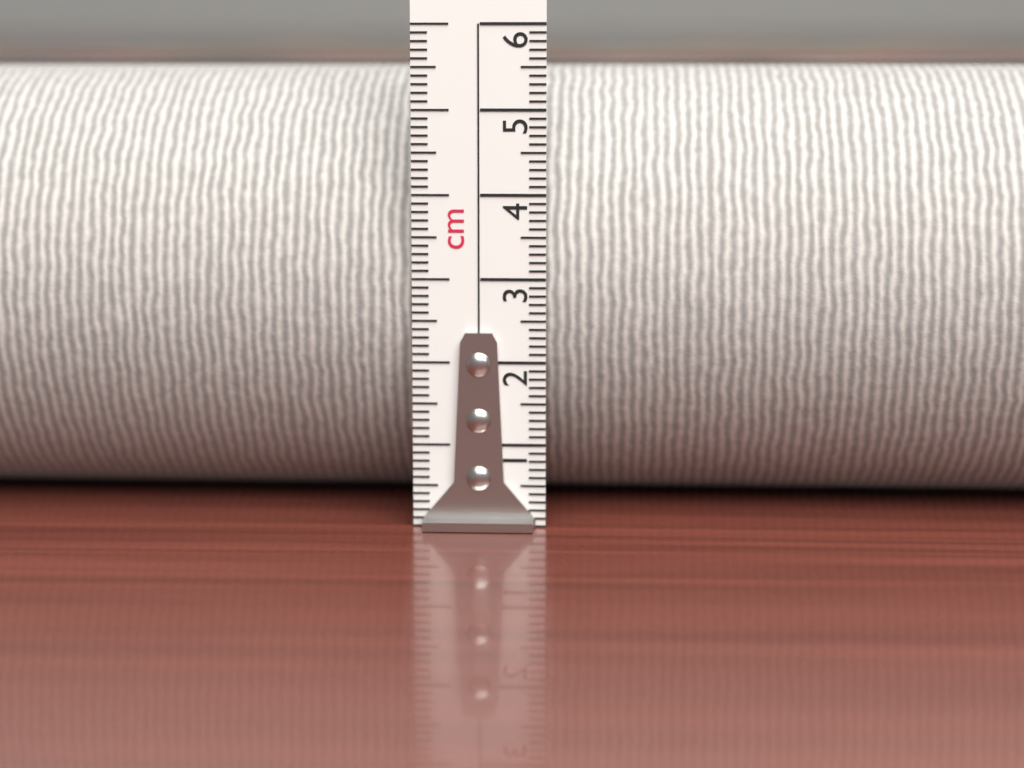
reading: 5.5 cm
